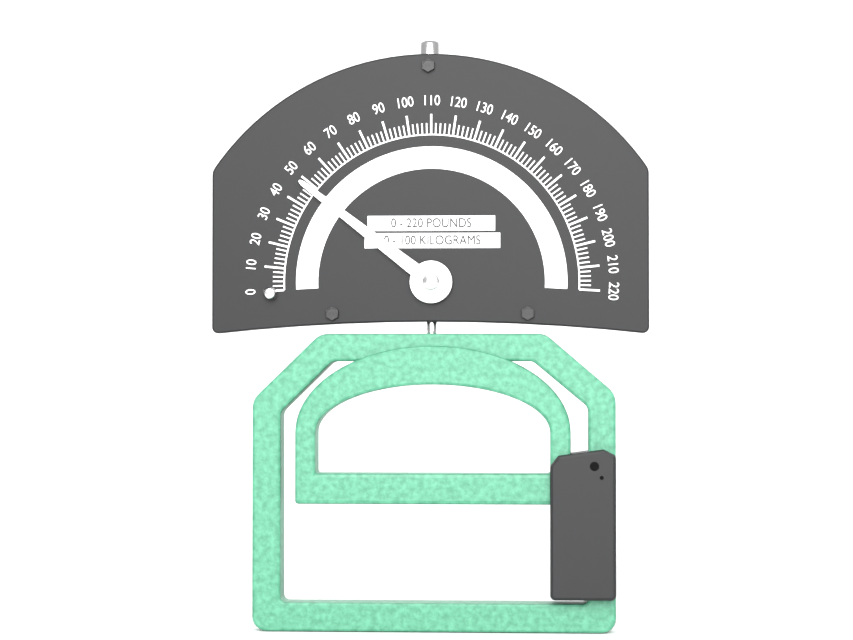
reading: 48 lb
